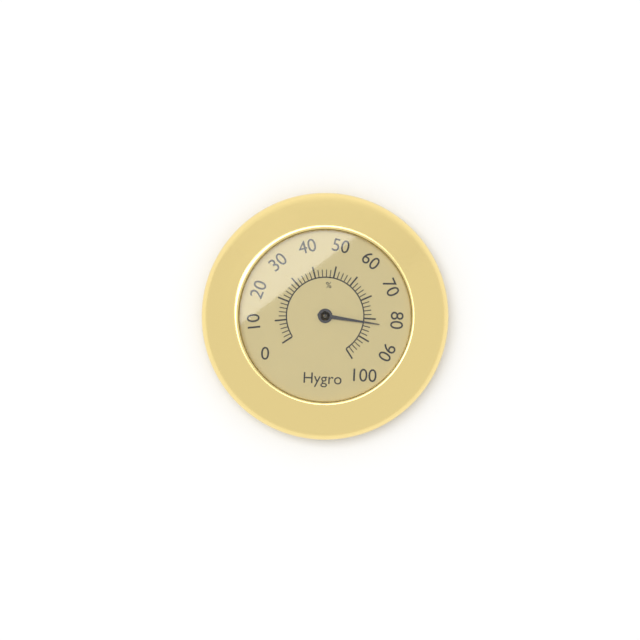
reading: 82 %
